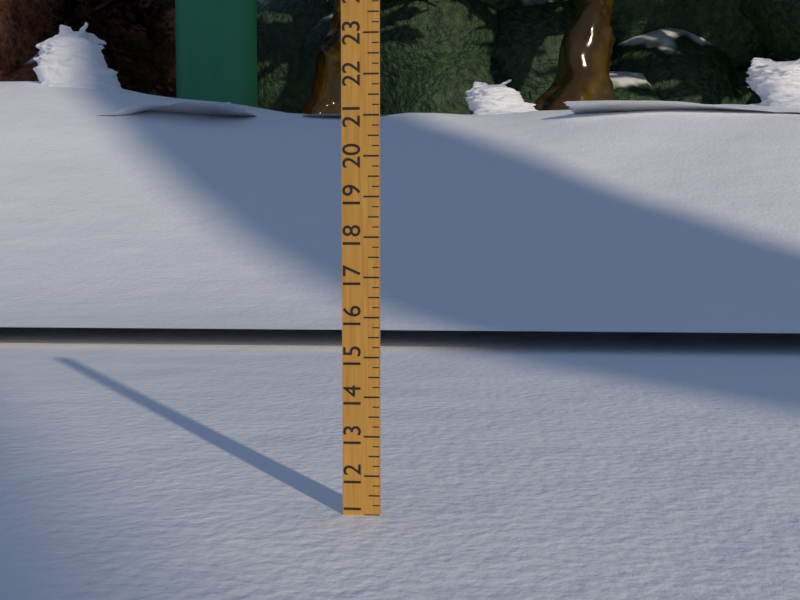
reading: 11.00 (no unit)
